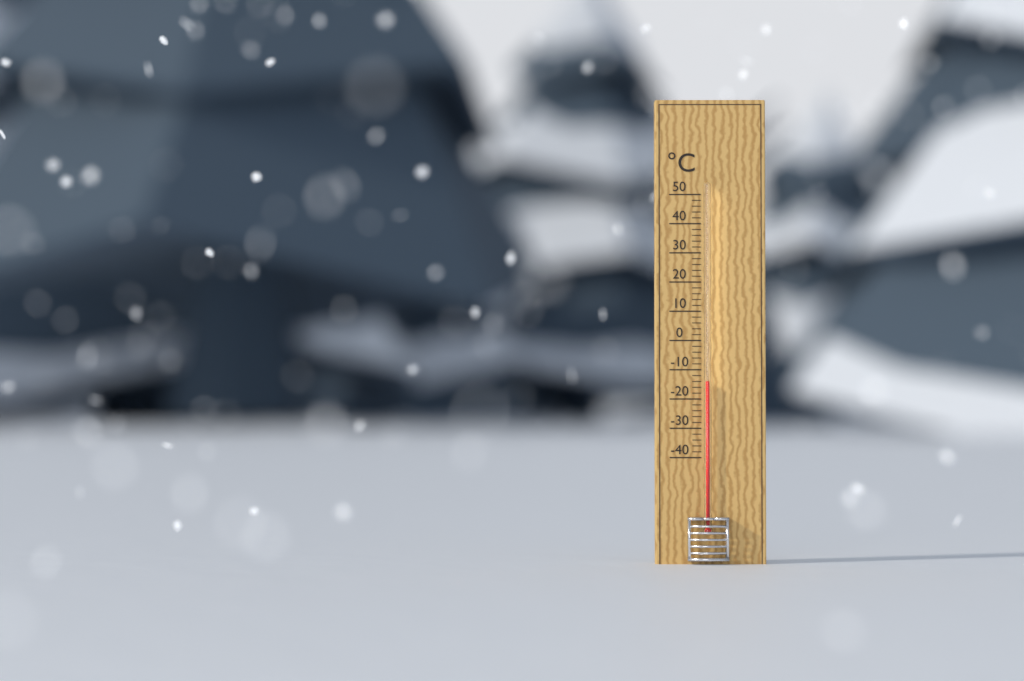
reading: -14 °C
